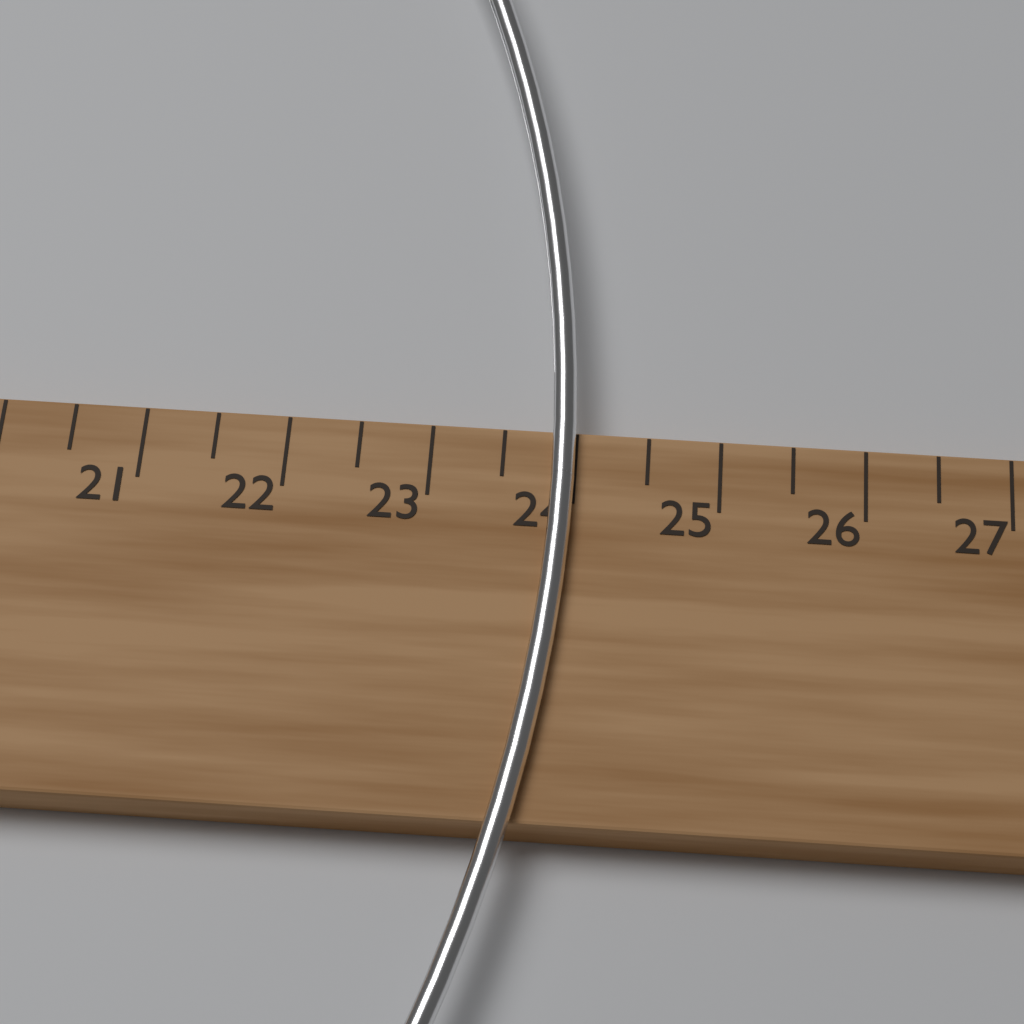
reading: 24.0 cm
